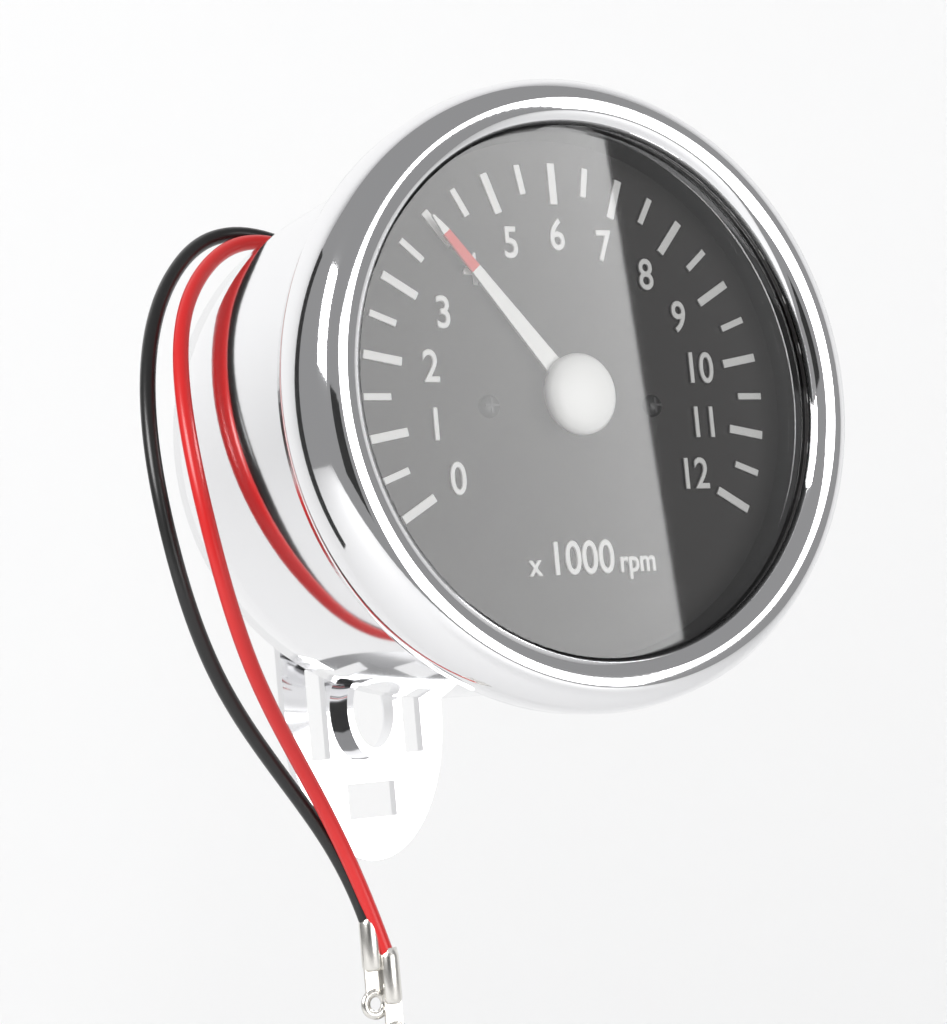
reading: 4.0 x1000 rpm
